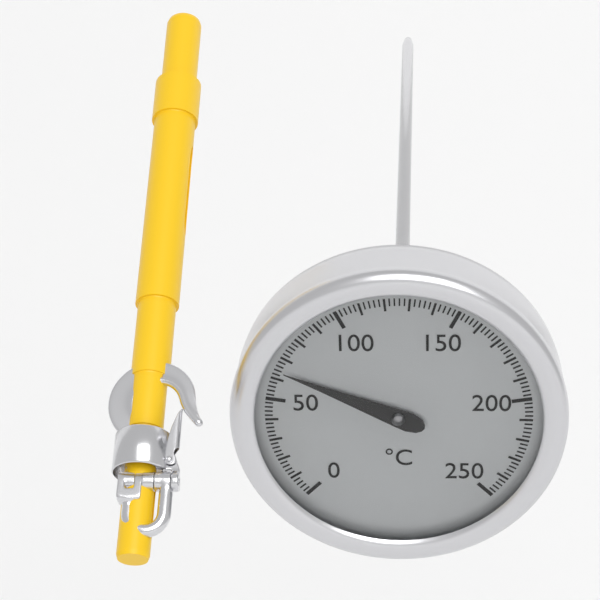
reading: 64 °C
